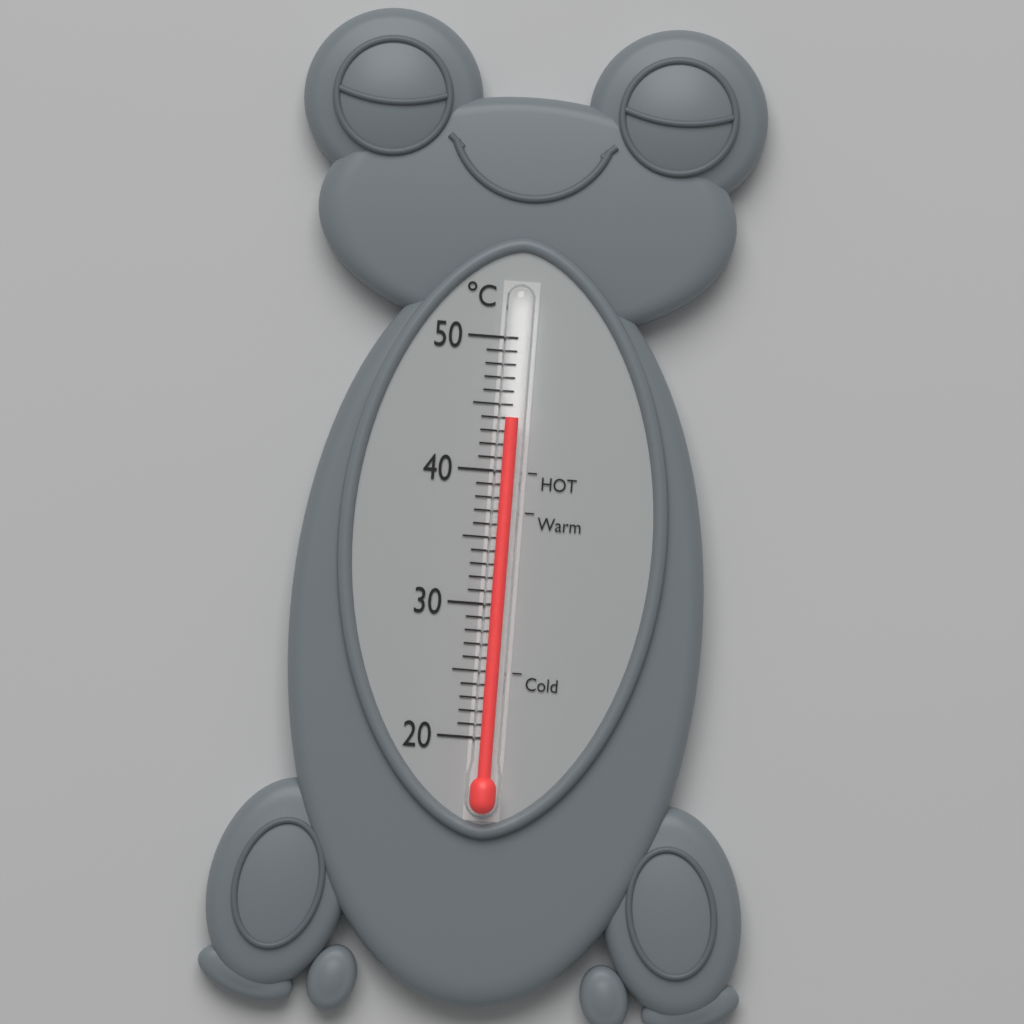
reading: 44 °C
